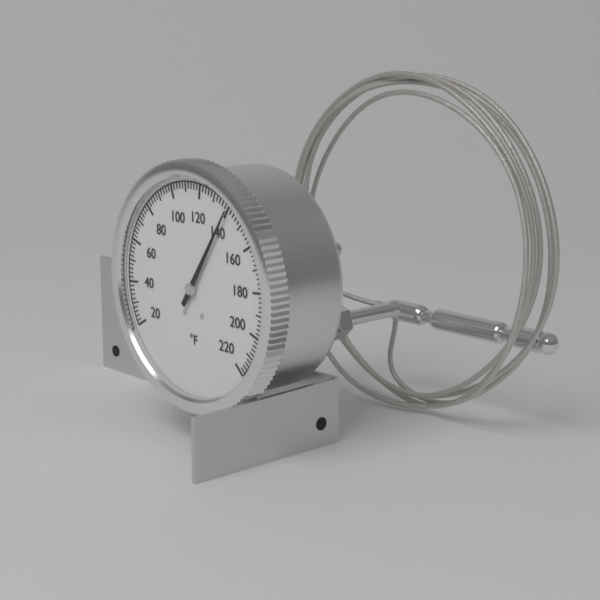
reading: 140 °F
